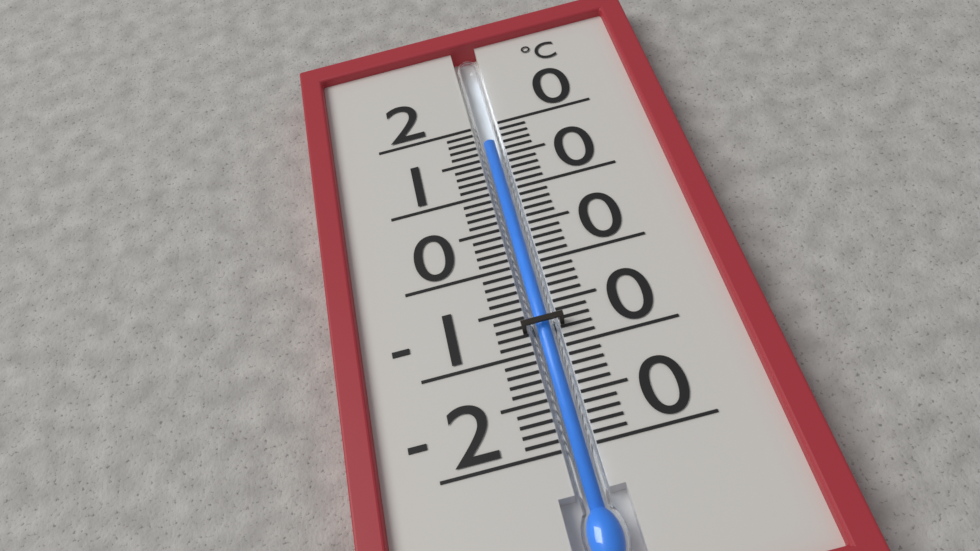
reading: 17 °C
